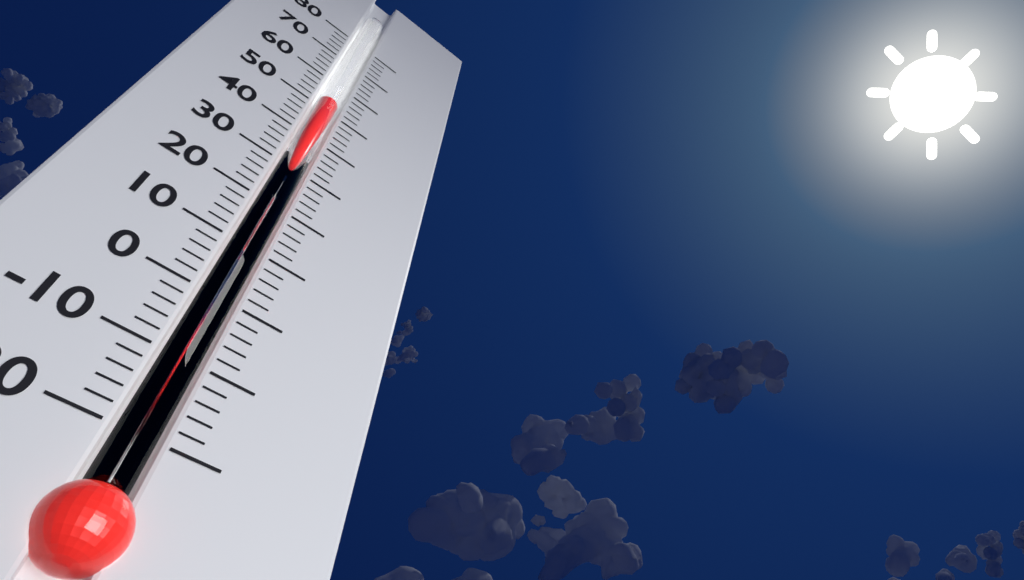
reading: 52 (no unit)
